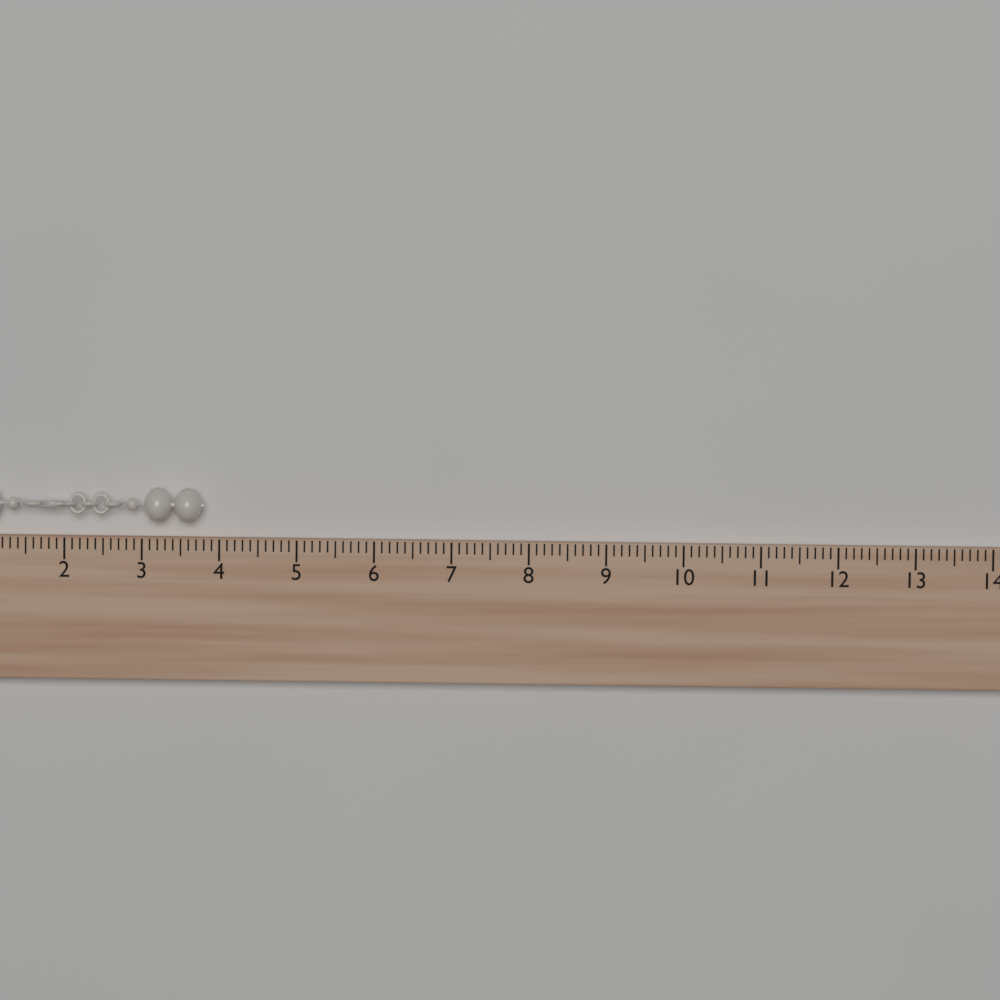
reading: 3.8 (no unit)
